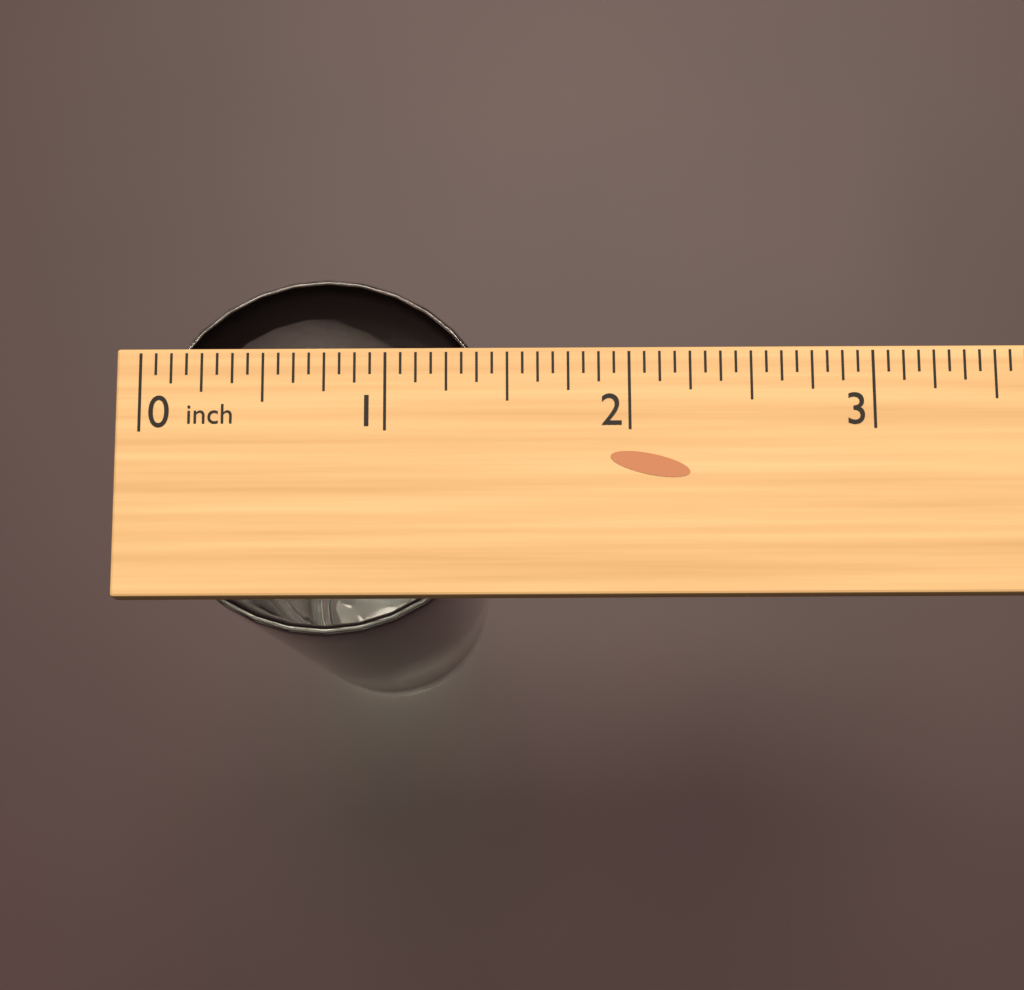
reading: 1.5000 inch
